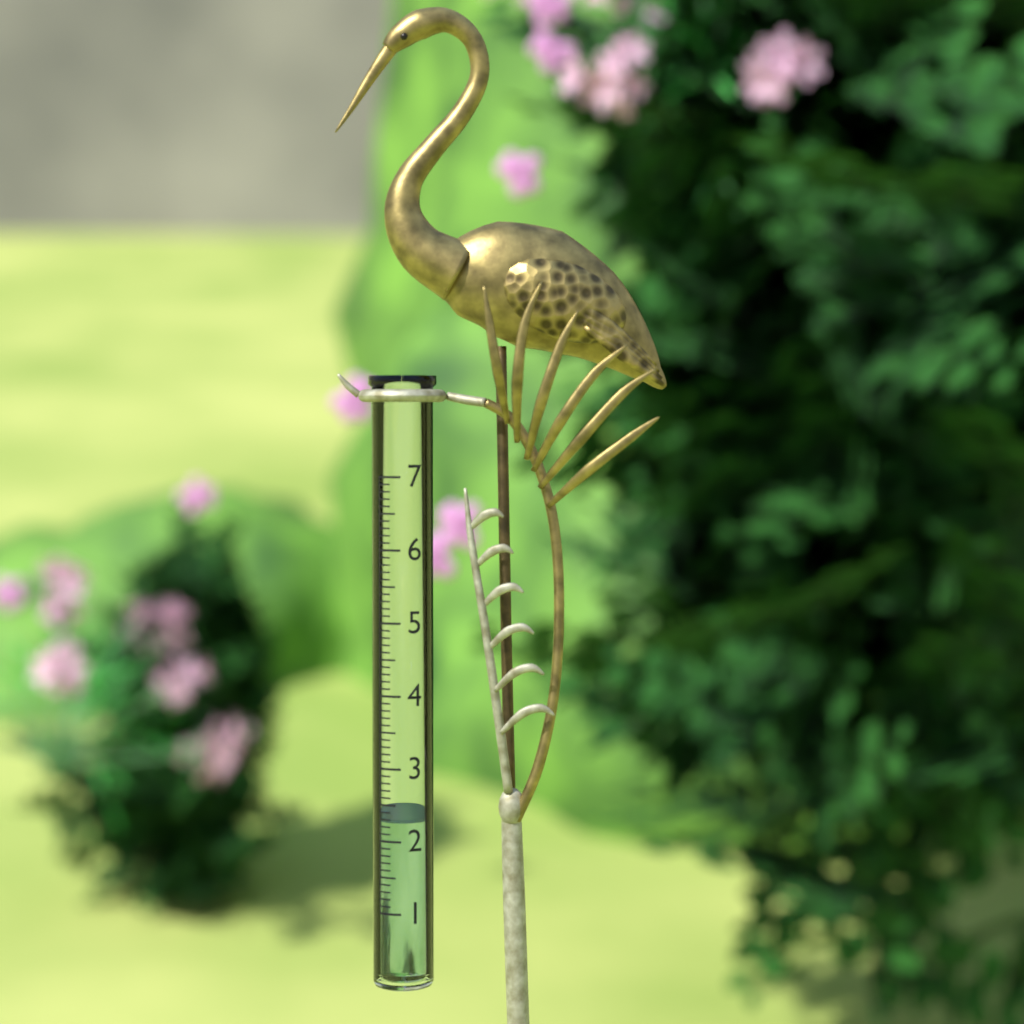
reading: 2.3 (no unit)
